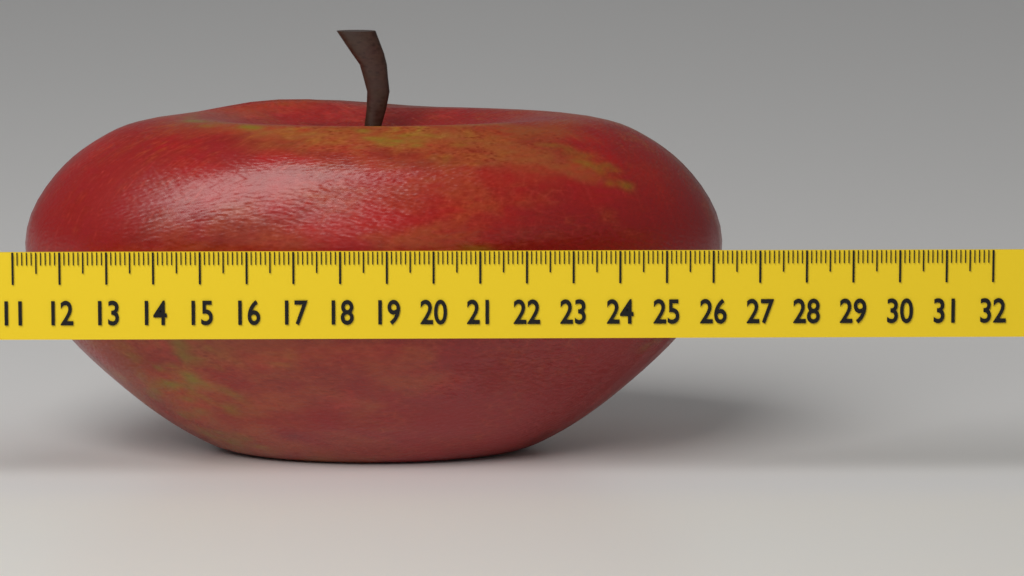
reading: 26.4 (no unit)
